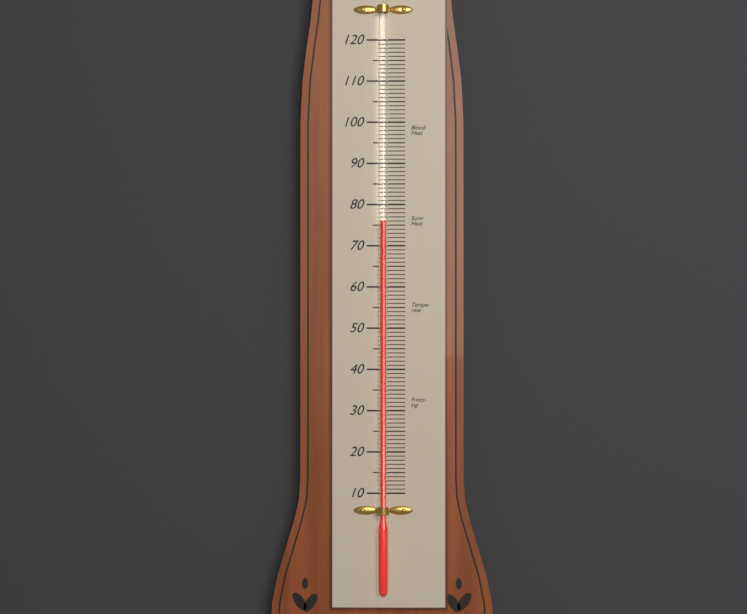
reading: 76 (no unit)
